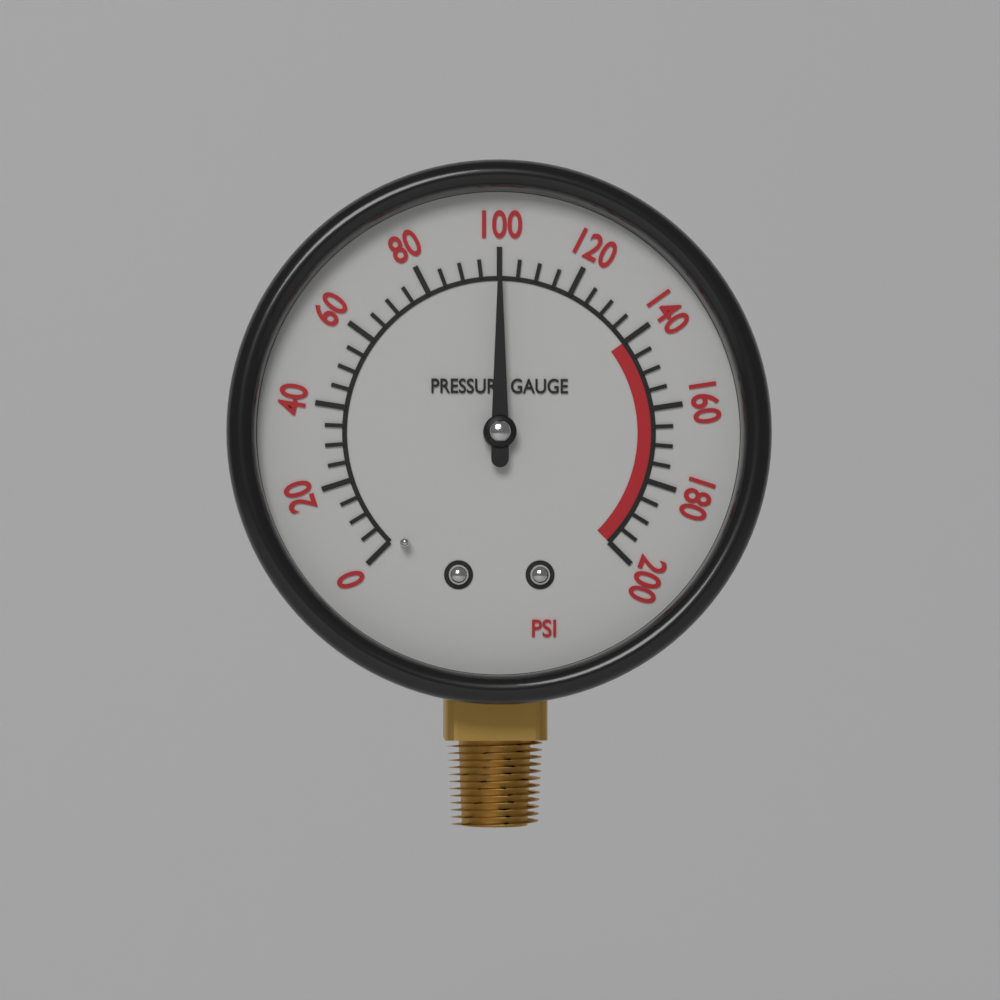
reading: 100 psi
